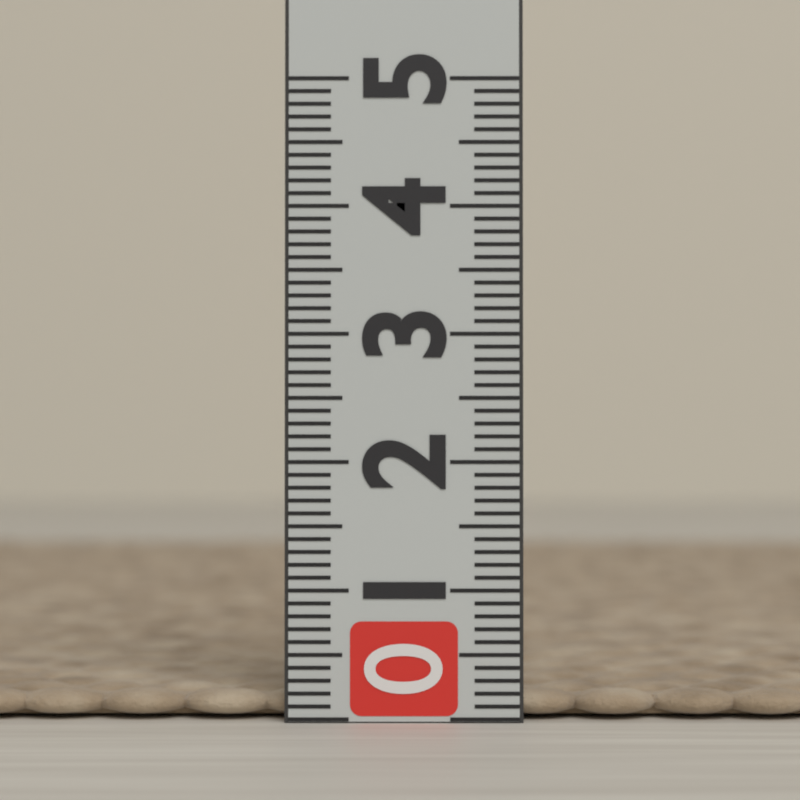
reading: 0.2 (no unit)
